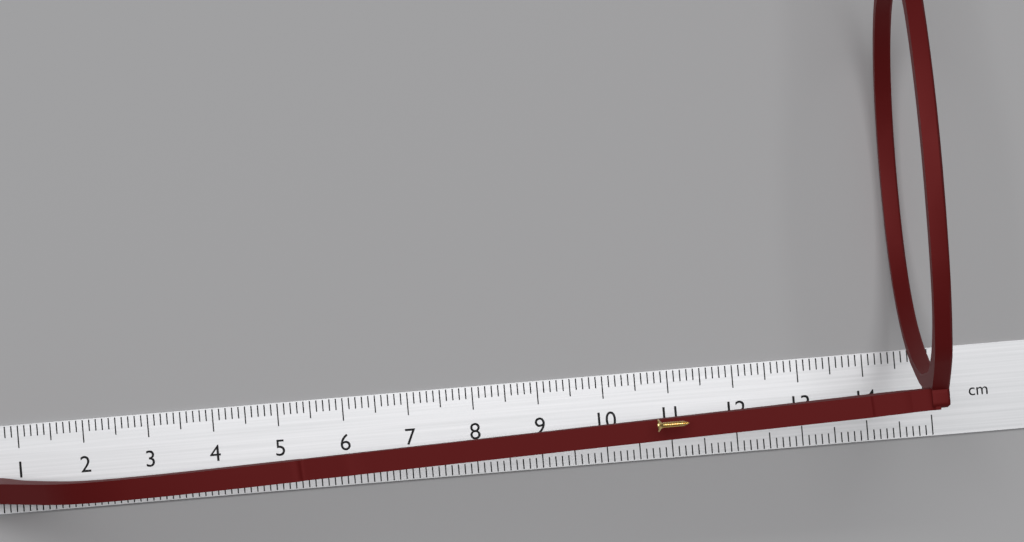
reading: 14.8 cm
